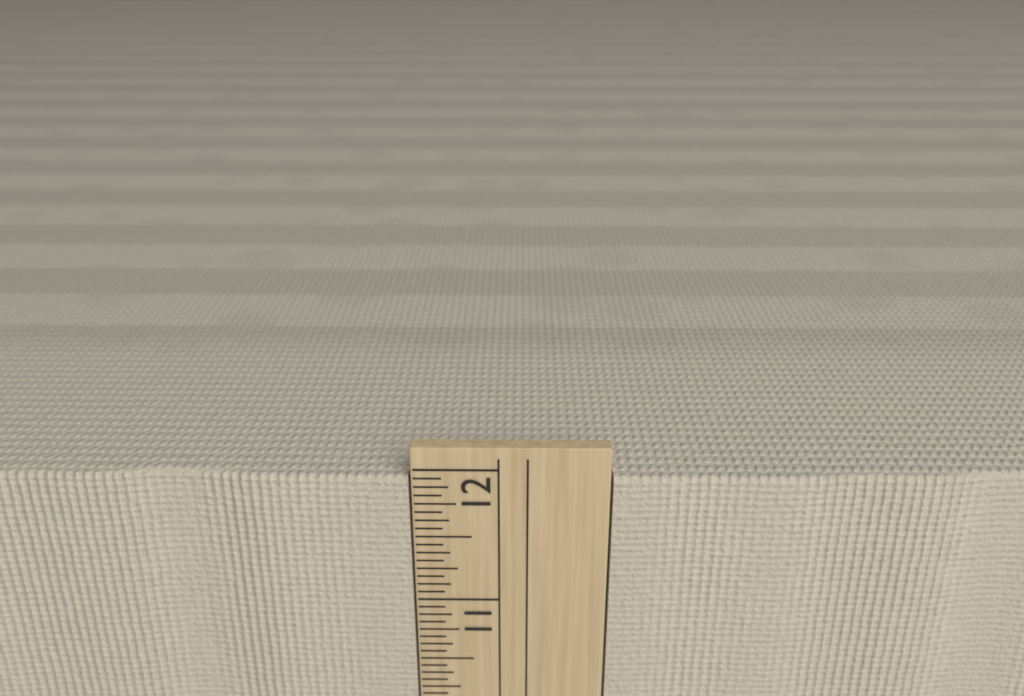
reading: 11.9375 in
